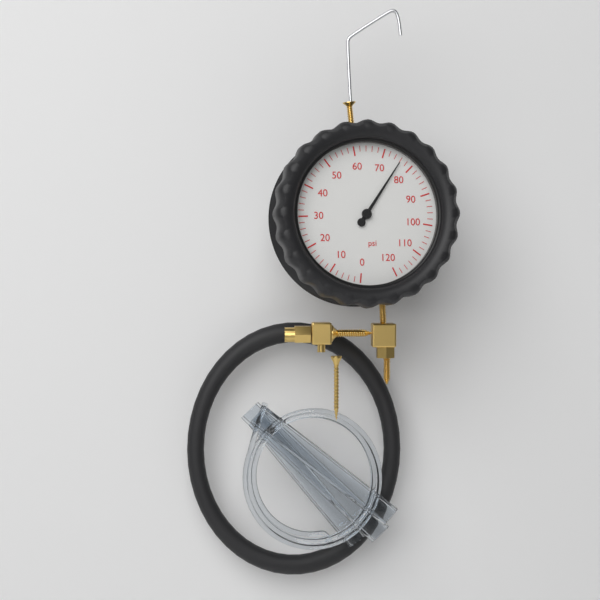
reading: 76 psi
